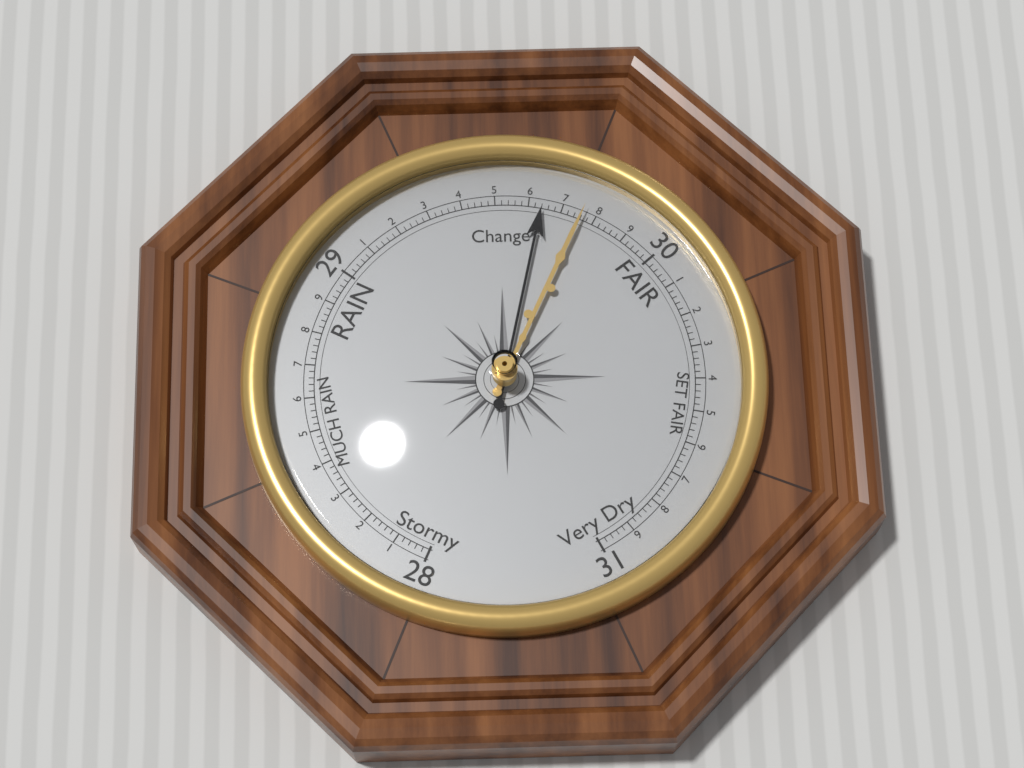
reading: 29.64 (no unit)
